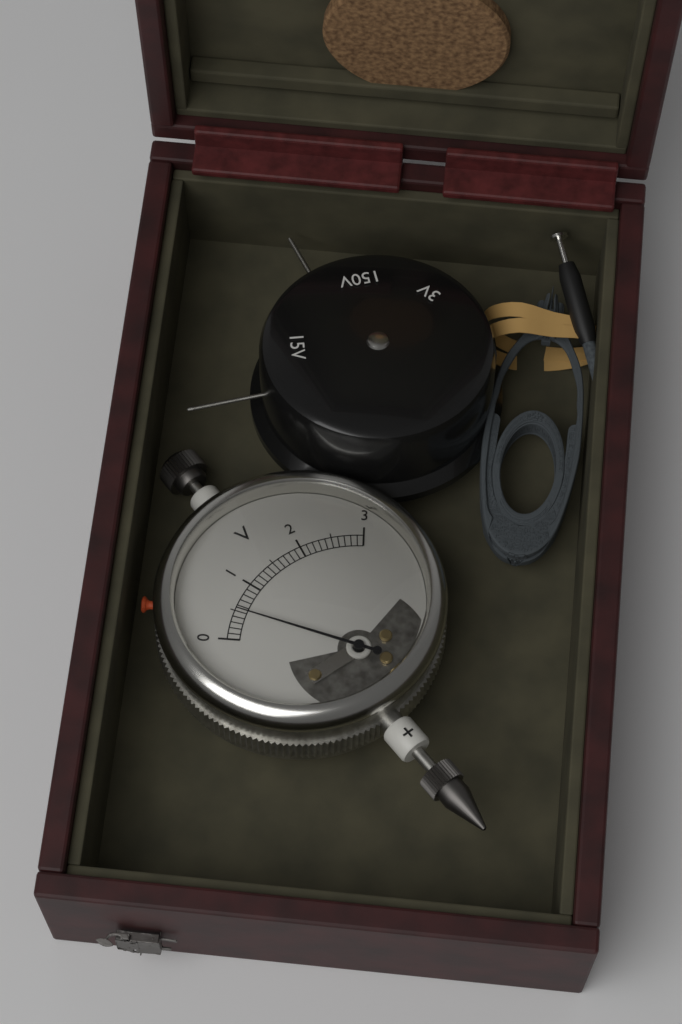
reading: 0.5 V
